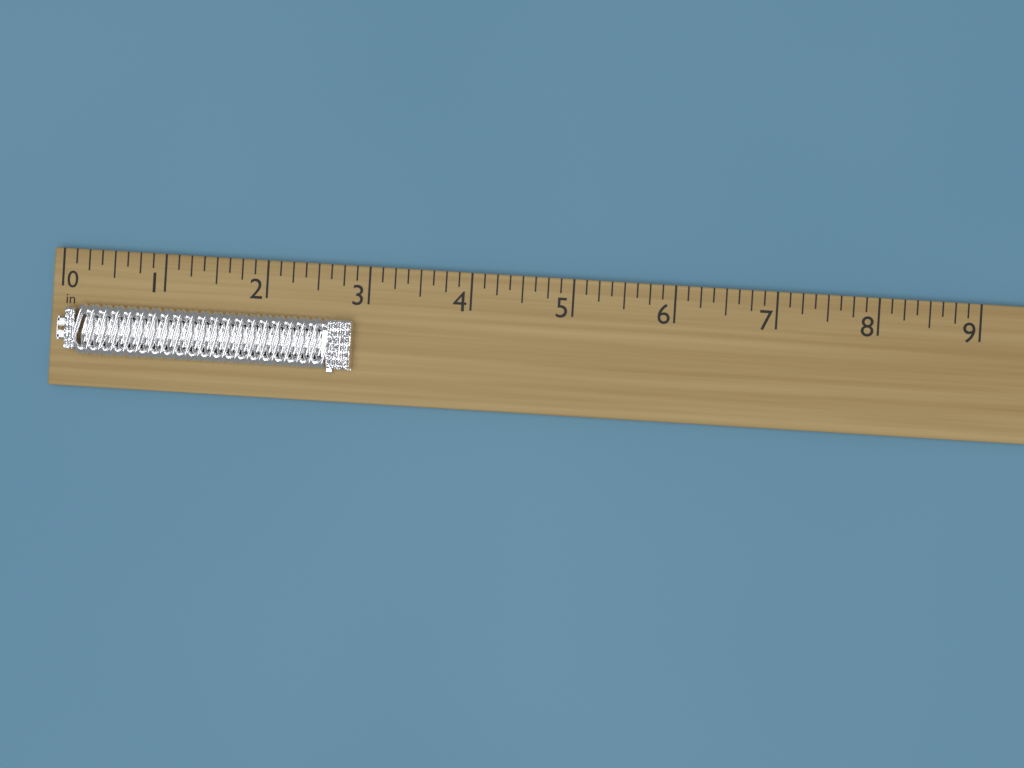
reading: 2.875 in
